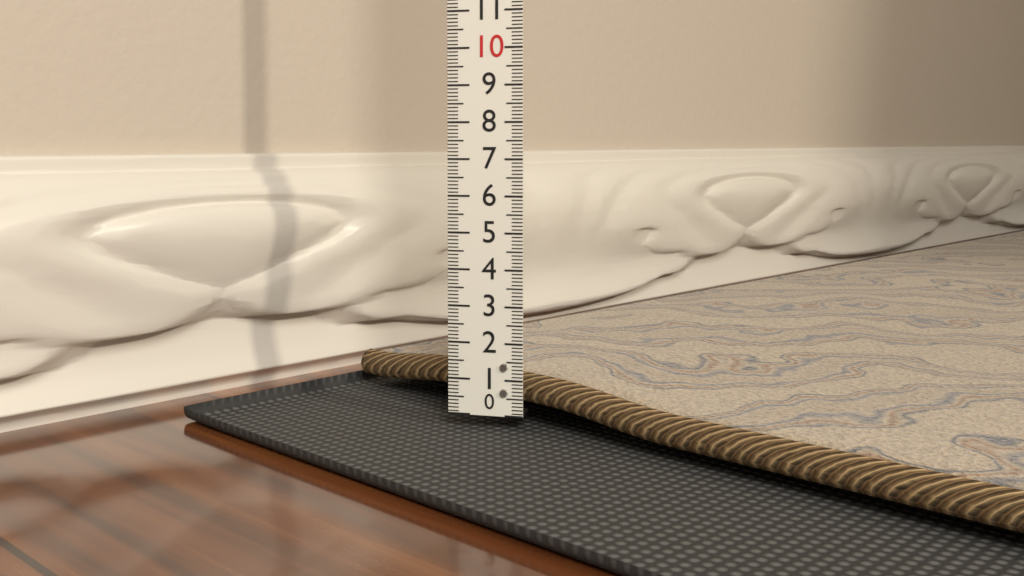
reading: 1.1 (no unit)
